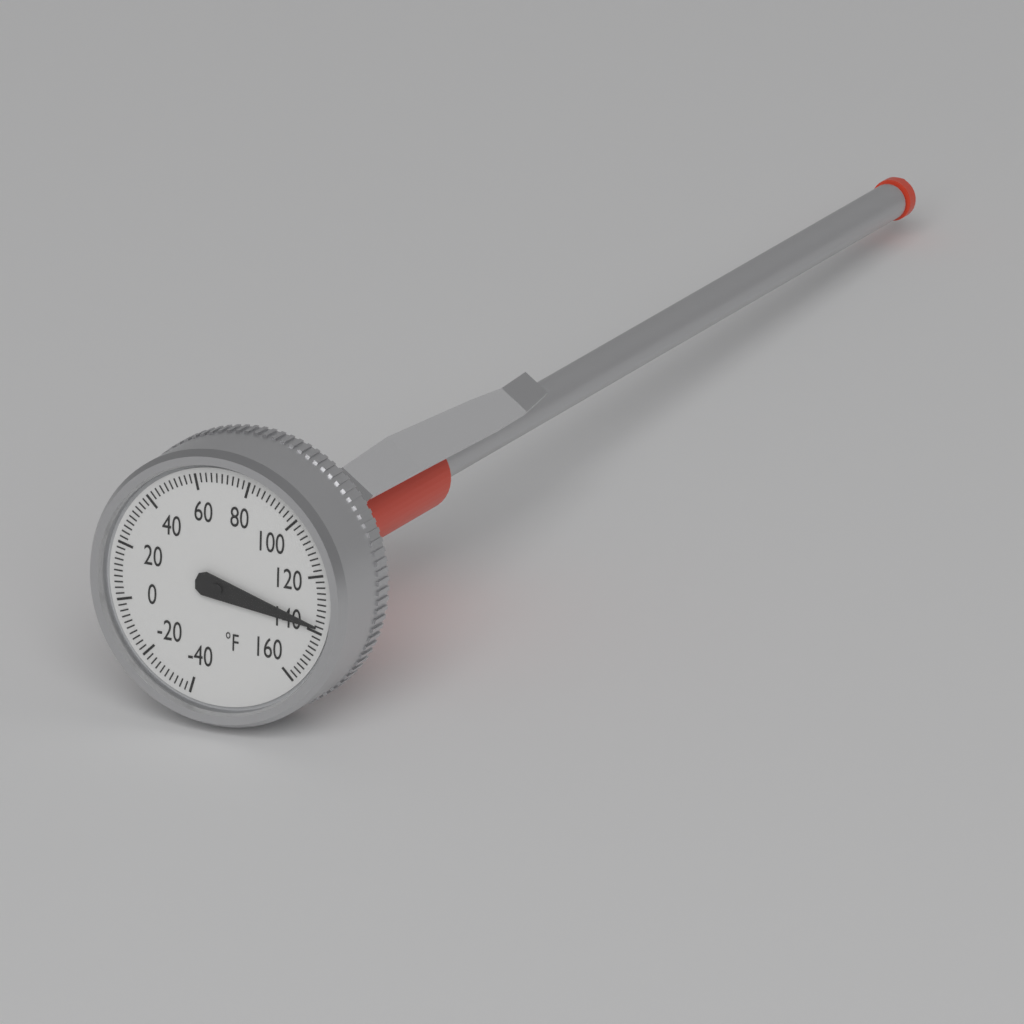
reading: 138 °F
